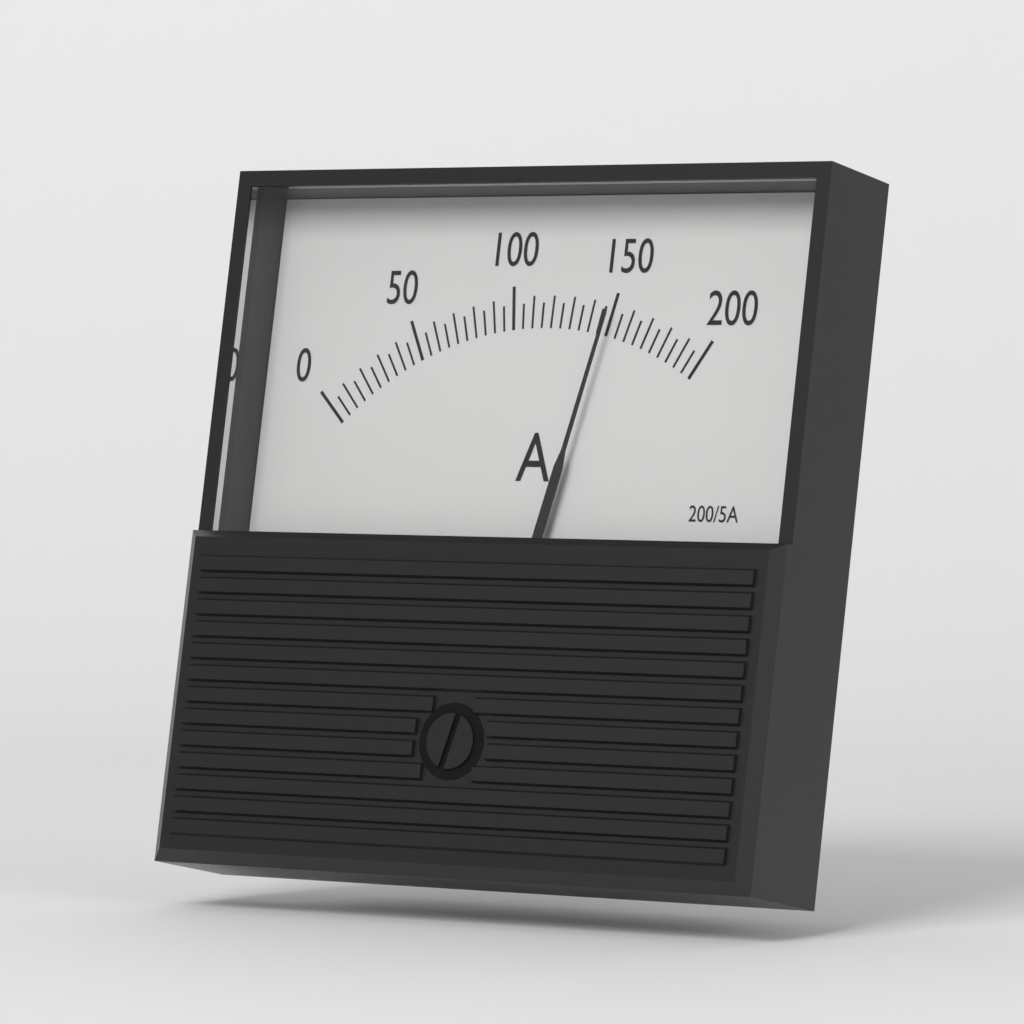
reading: 150 A
